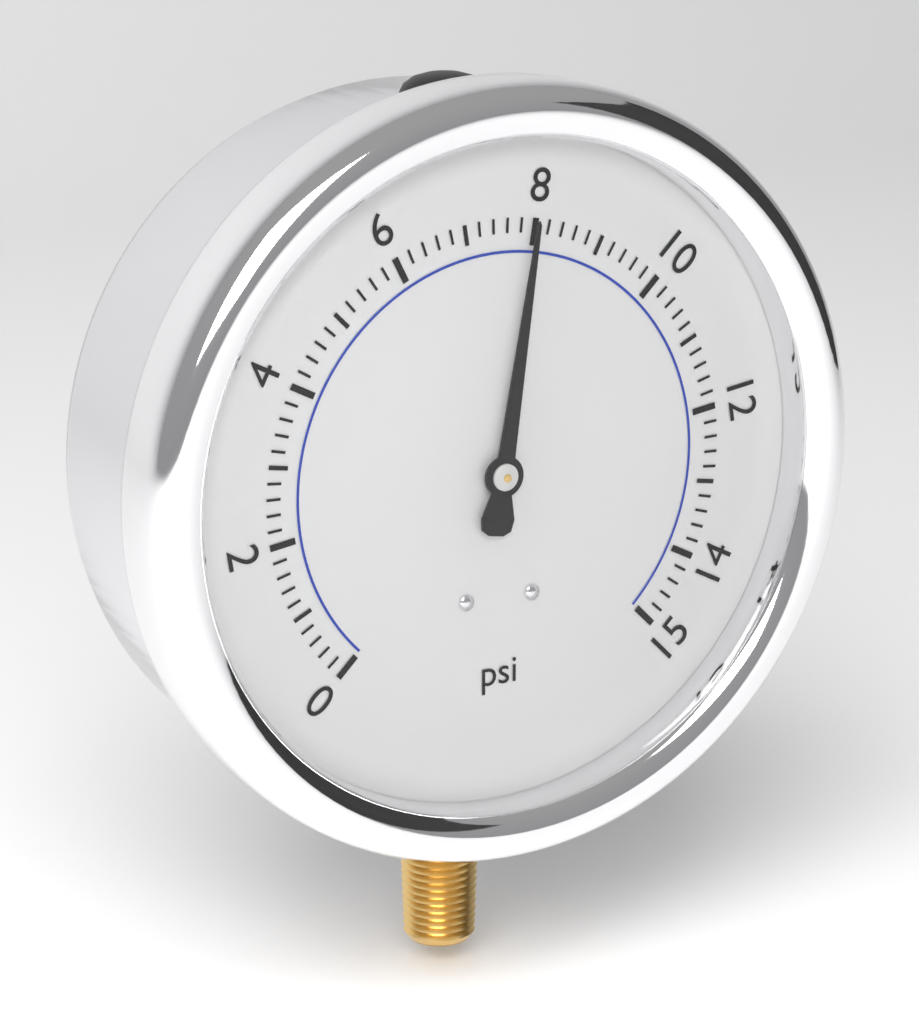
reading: 8.0 psi
